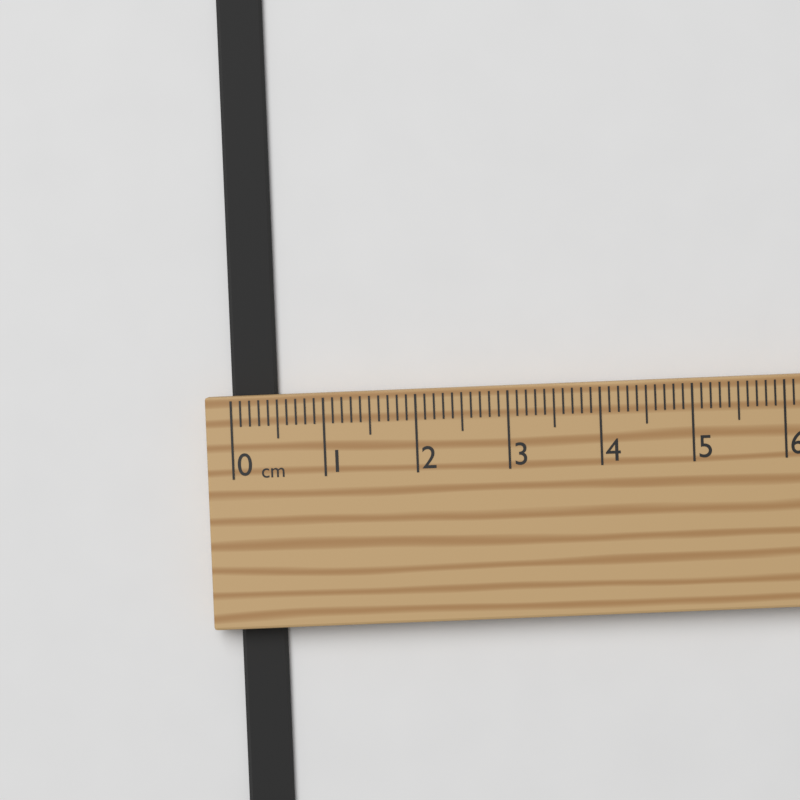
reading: 0.5 cm
